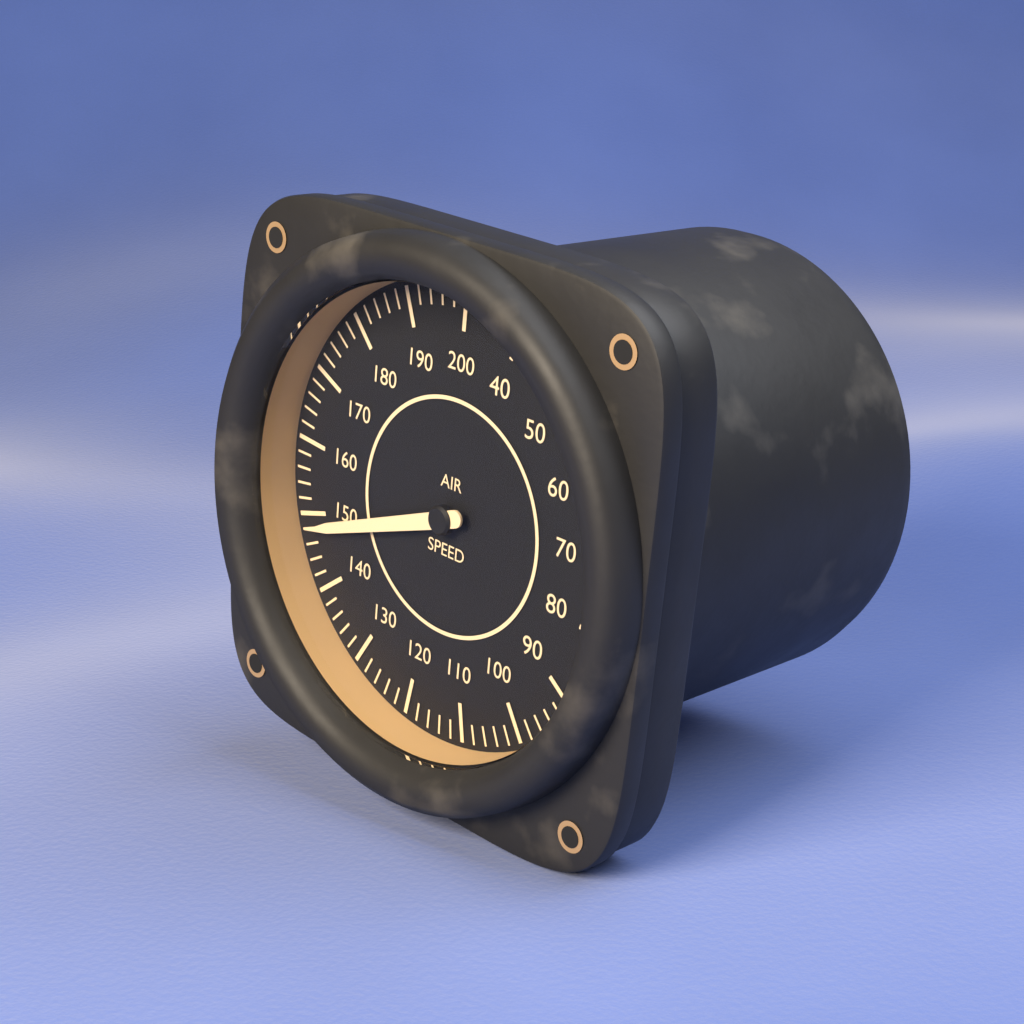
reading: 148 (no unit)
